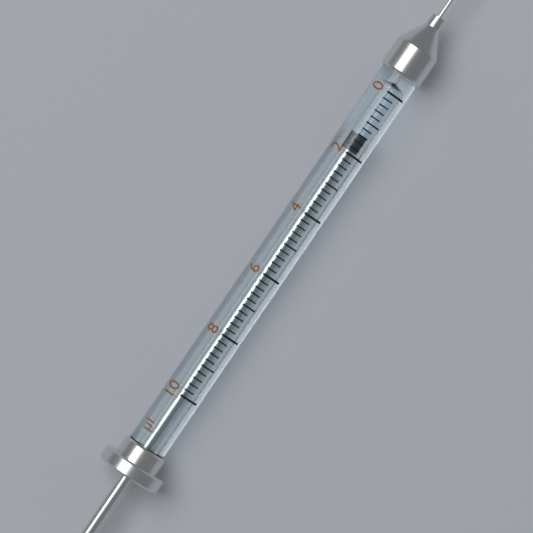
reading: 1.4 µl
